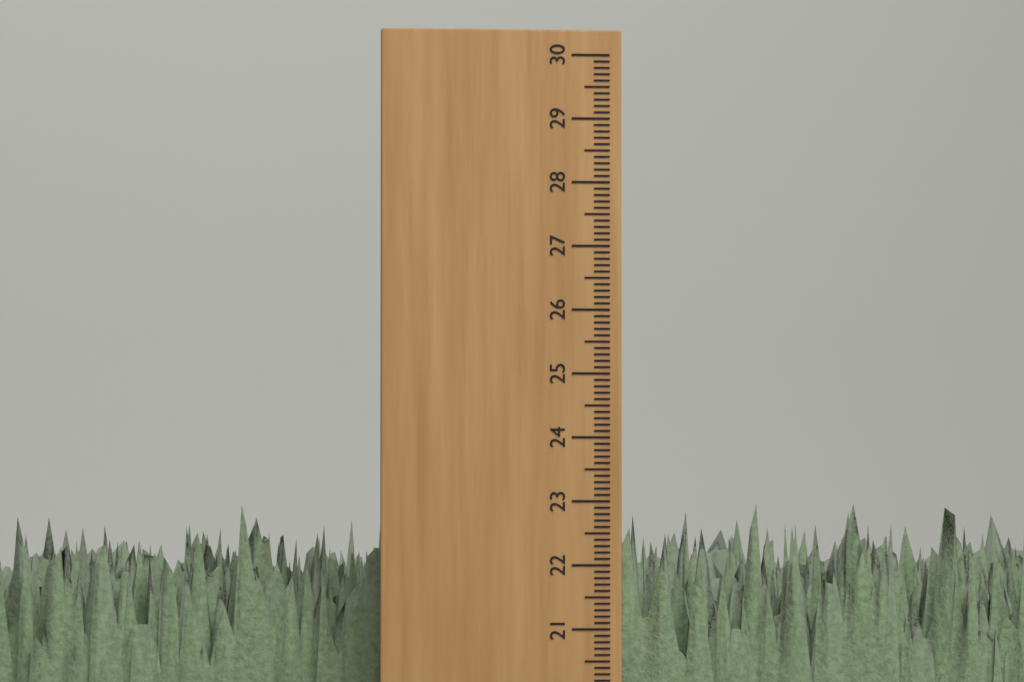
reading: 23.0 cm
